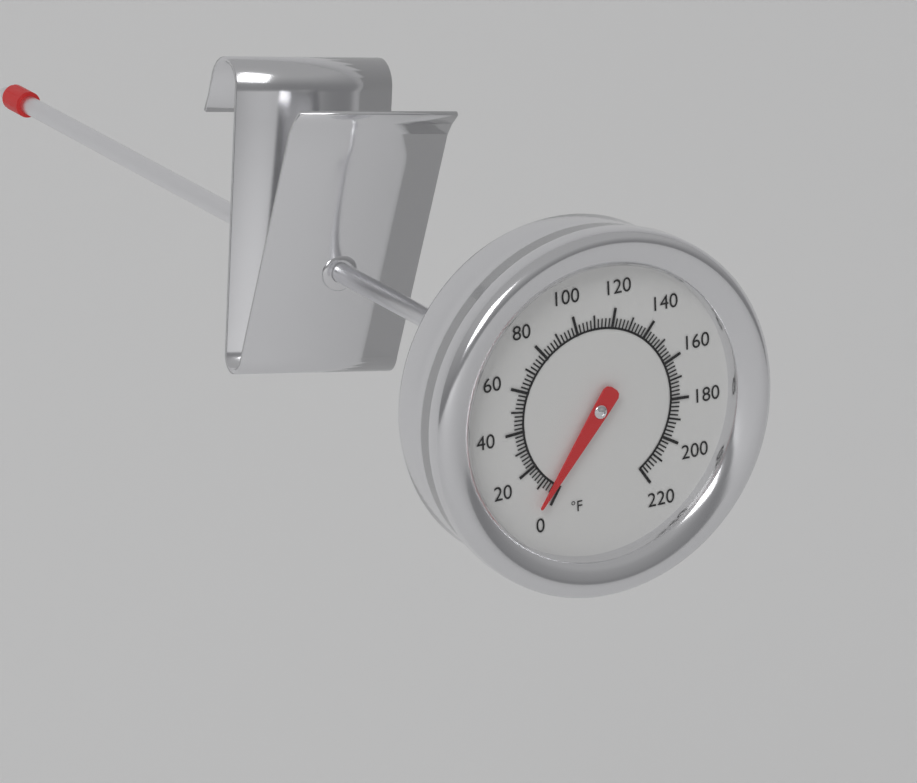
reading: 4 °F
